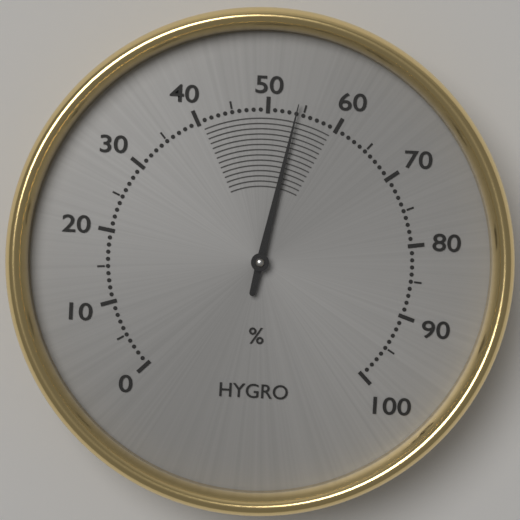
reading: 54 %
